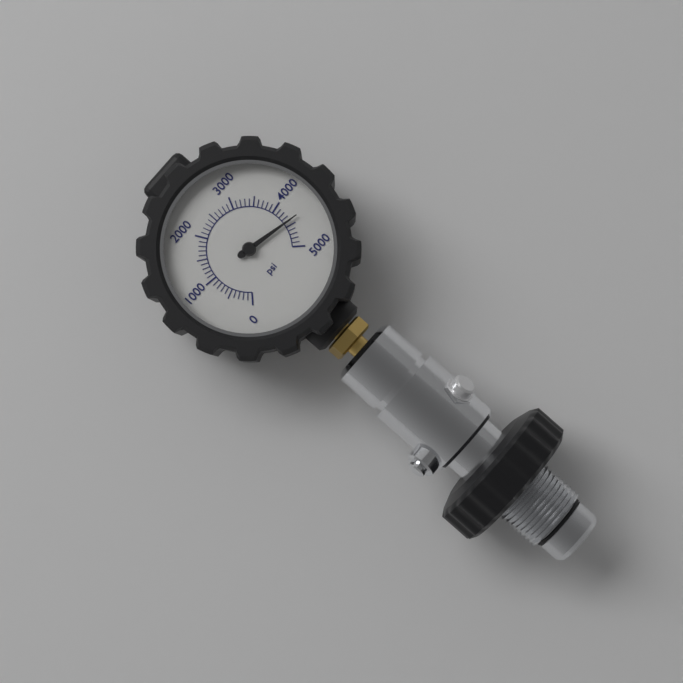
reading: 4400 psi
